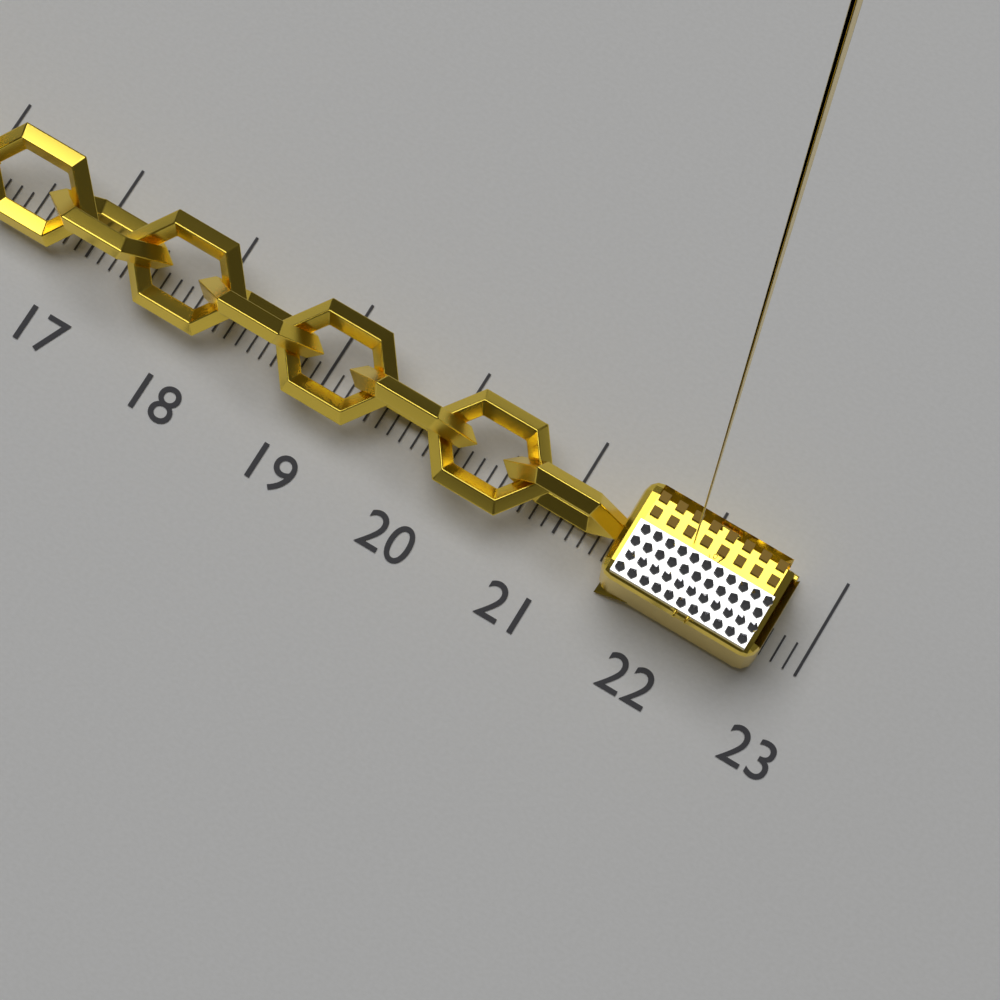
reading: 22.7 (no unit)
